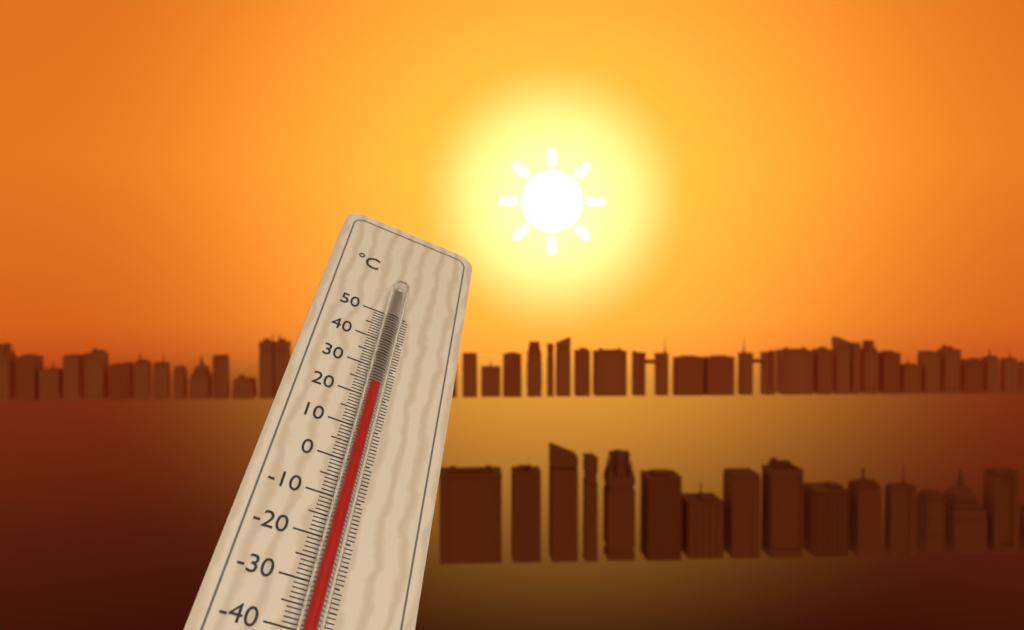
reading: 21 °C
